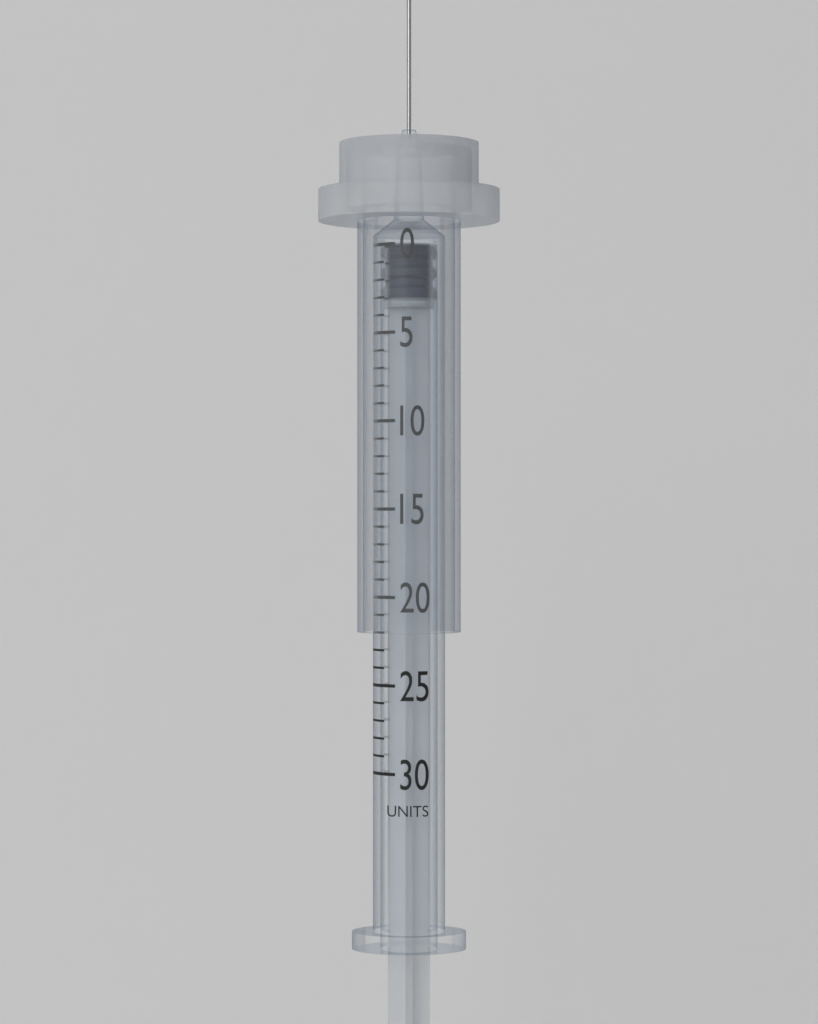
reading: 0 units
